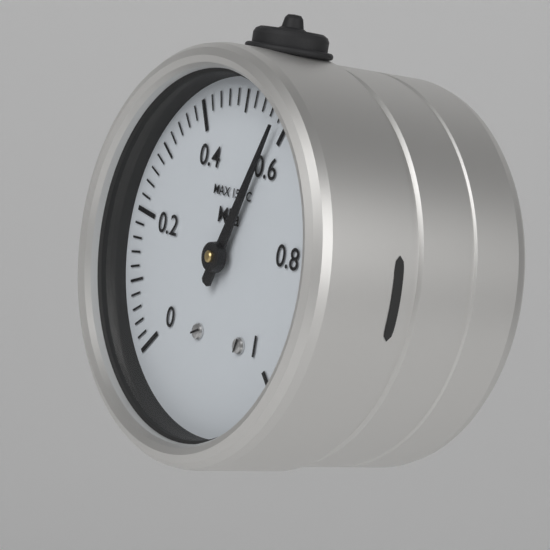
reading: 0.58 MPa
